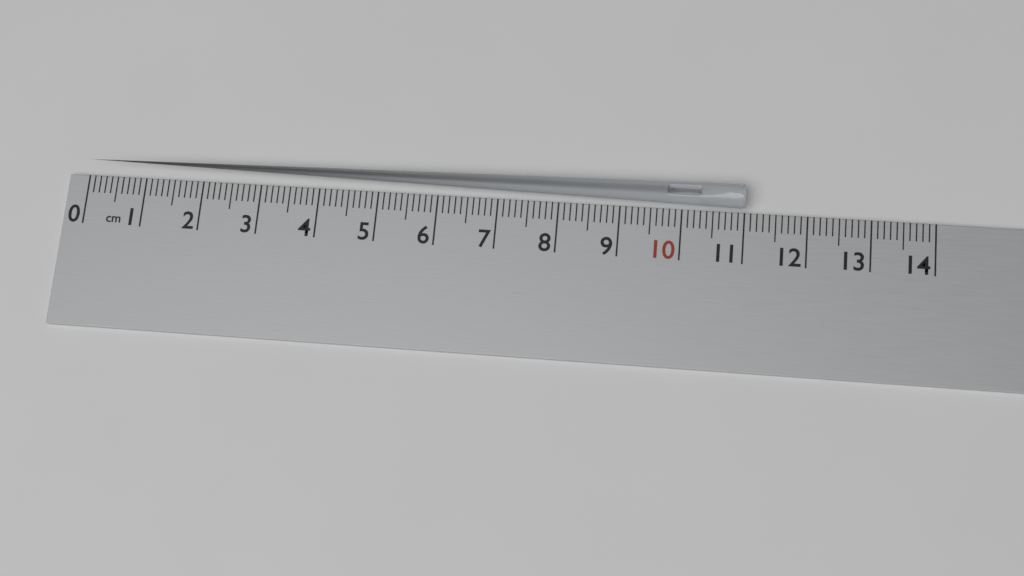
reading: 11.0 cm
